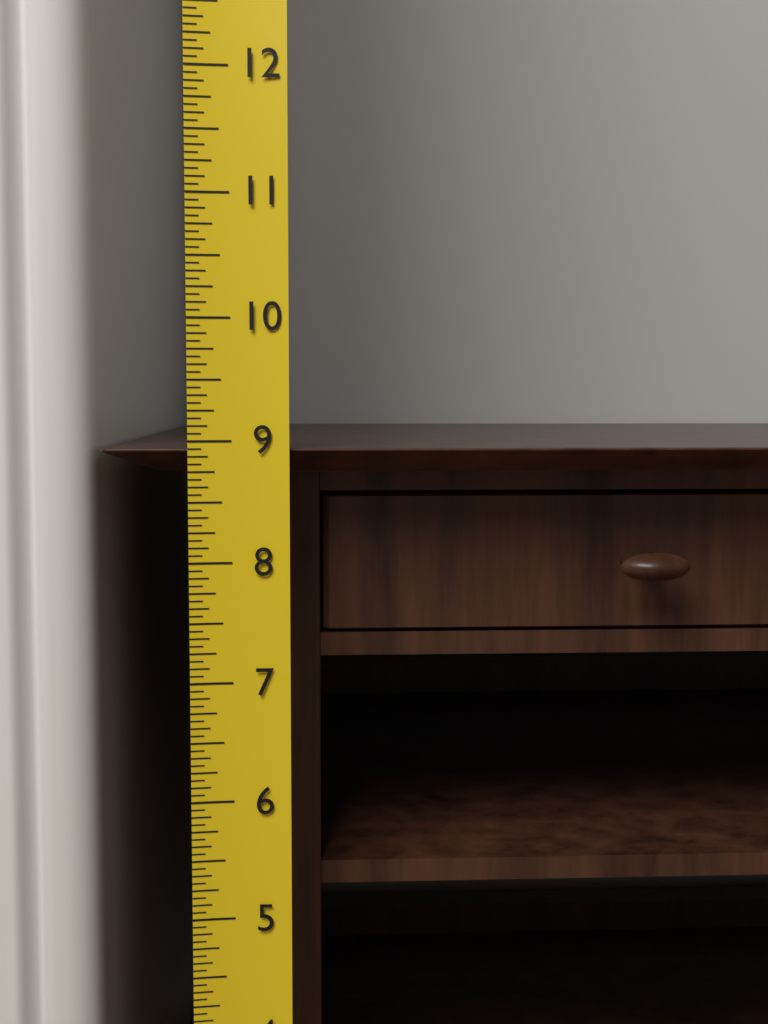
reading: 8.9375 (no unit)
